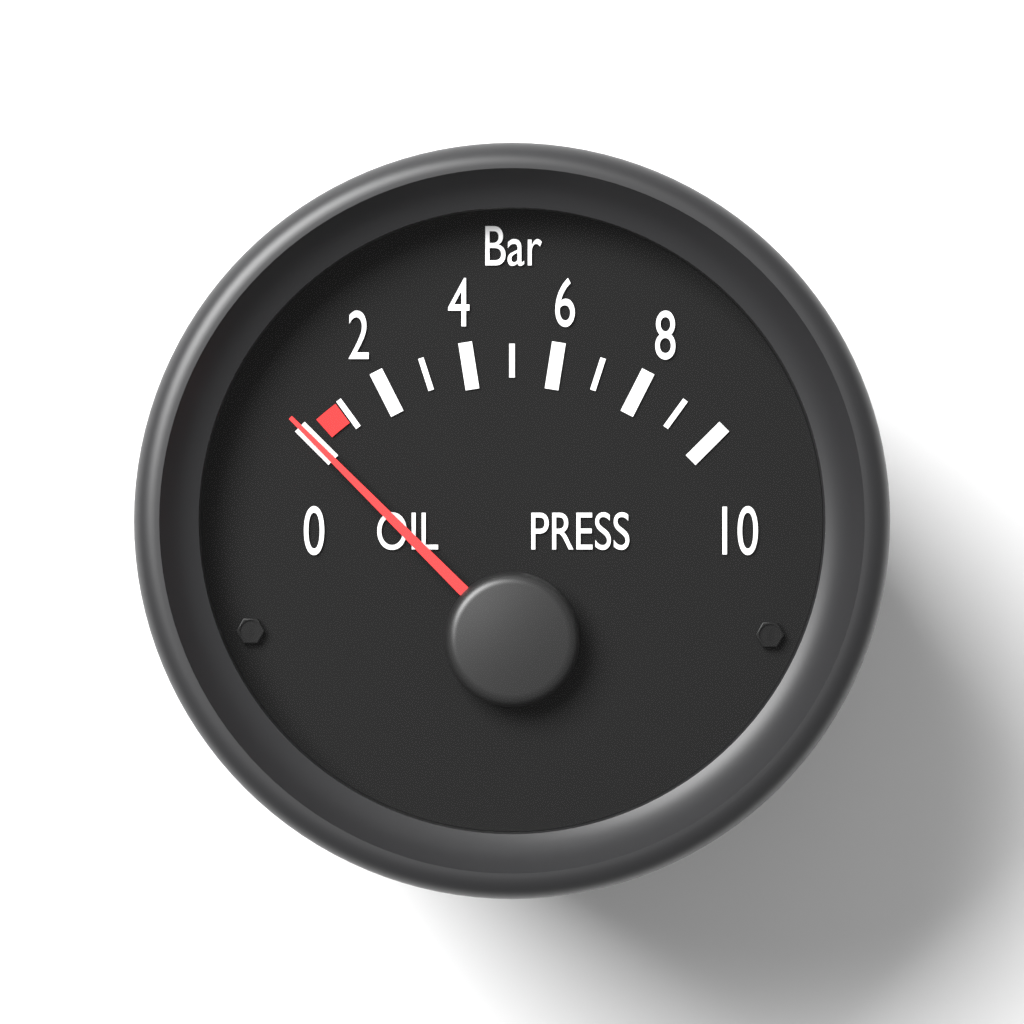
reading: 0 bar
